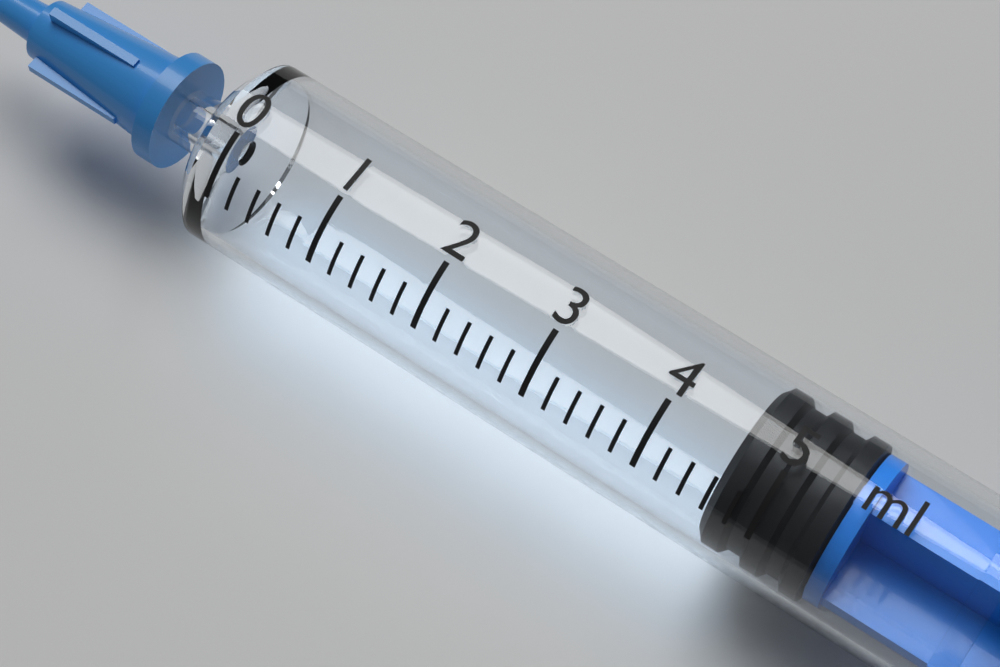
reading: 4.6 ml
